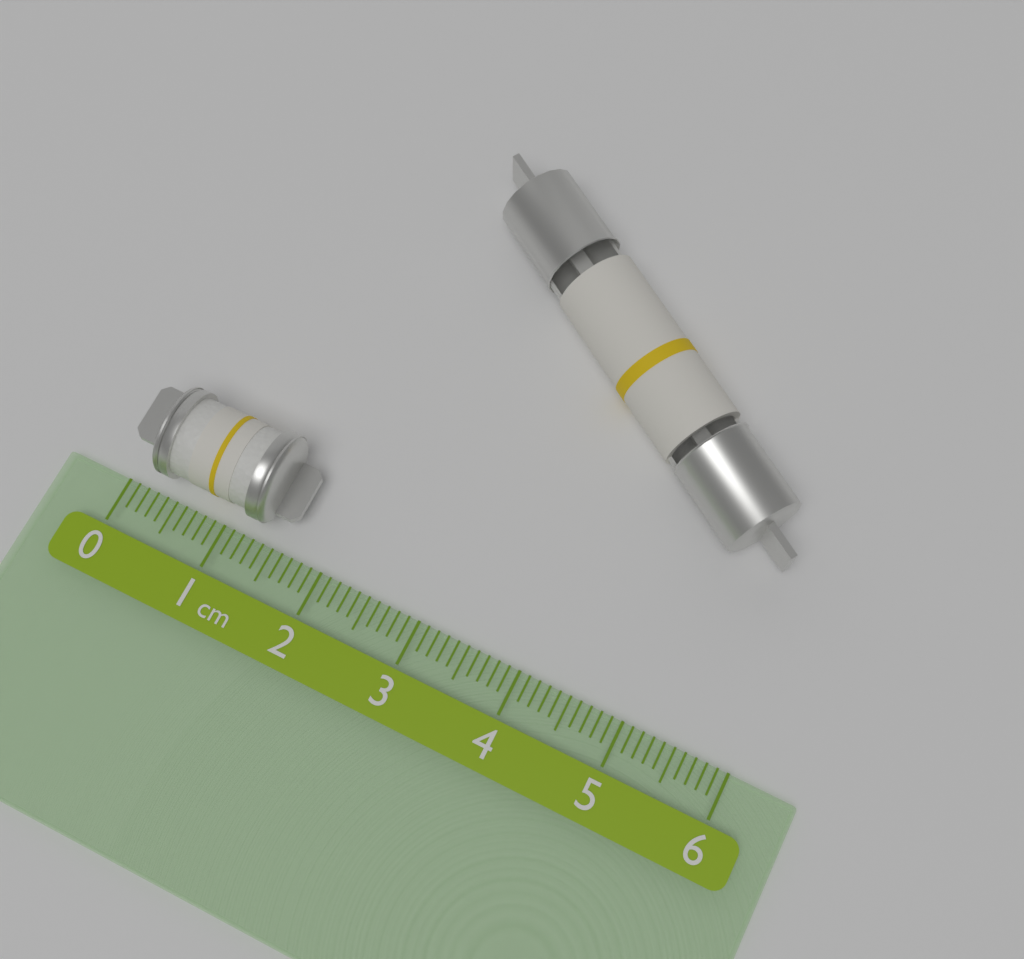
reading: 1.6 cm
